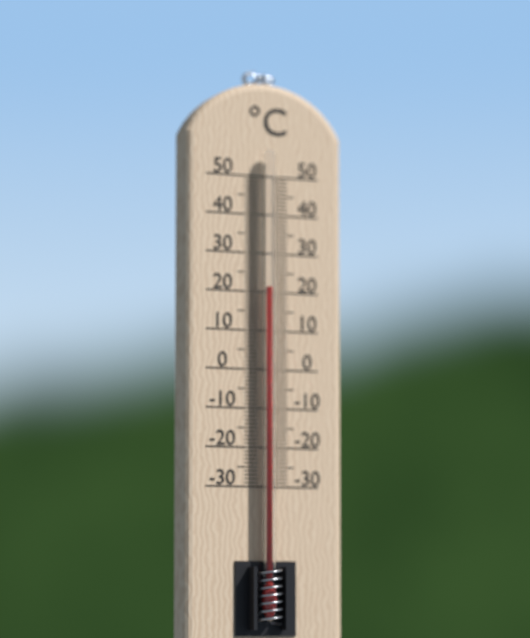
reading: 21 °C
